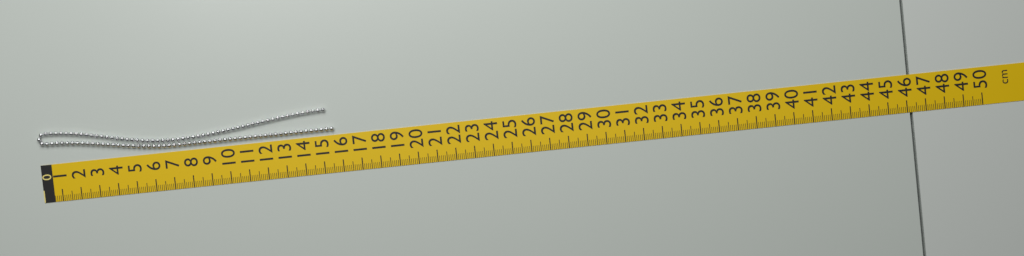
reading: 15.7 cm
